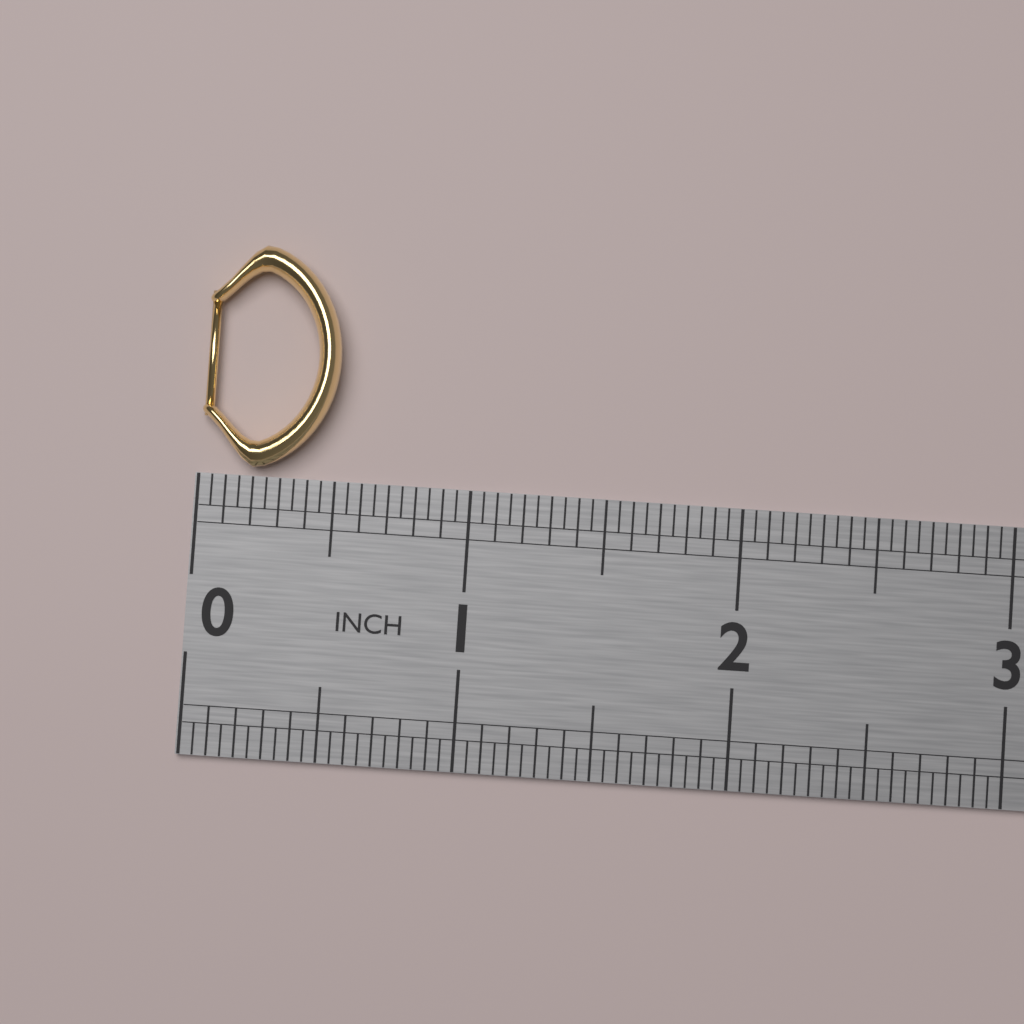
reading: 0.50 in
